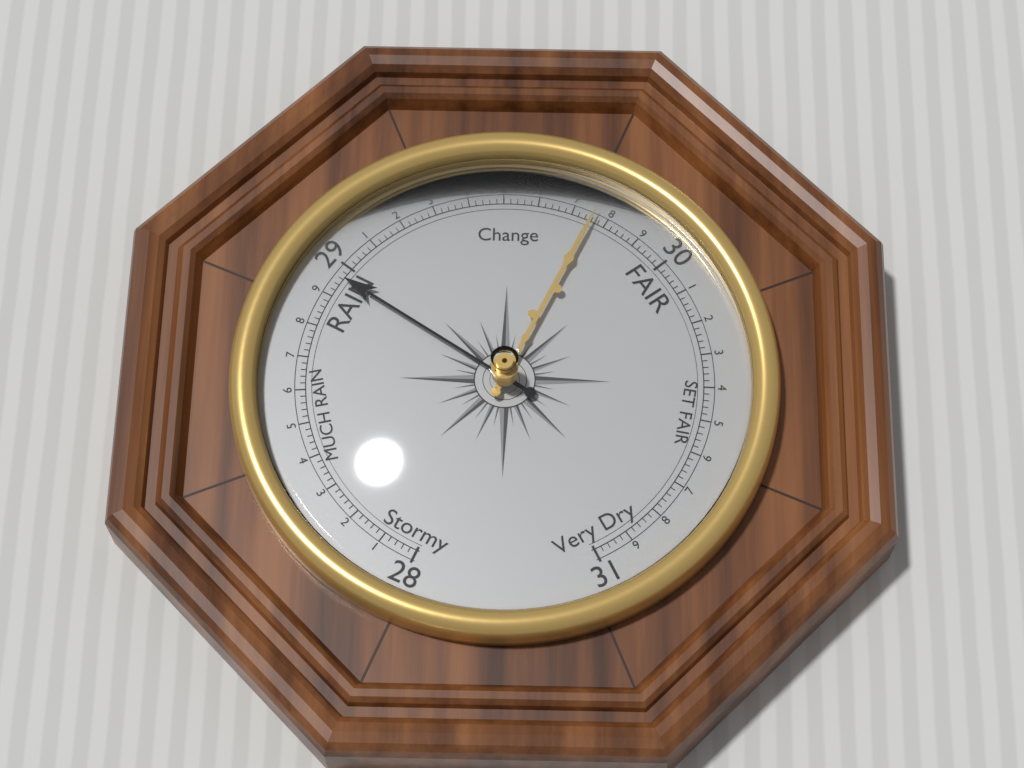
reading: 28.96 (no unit)
